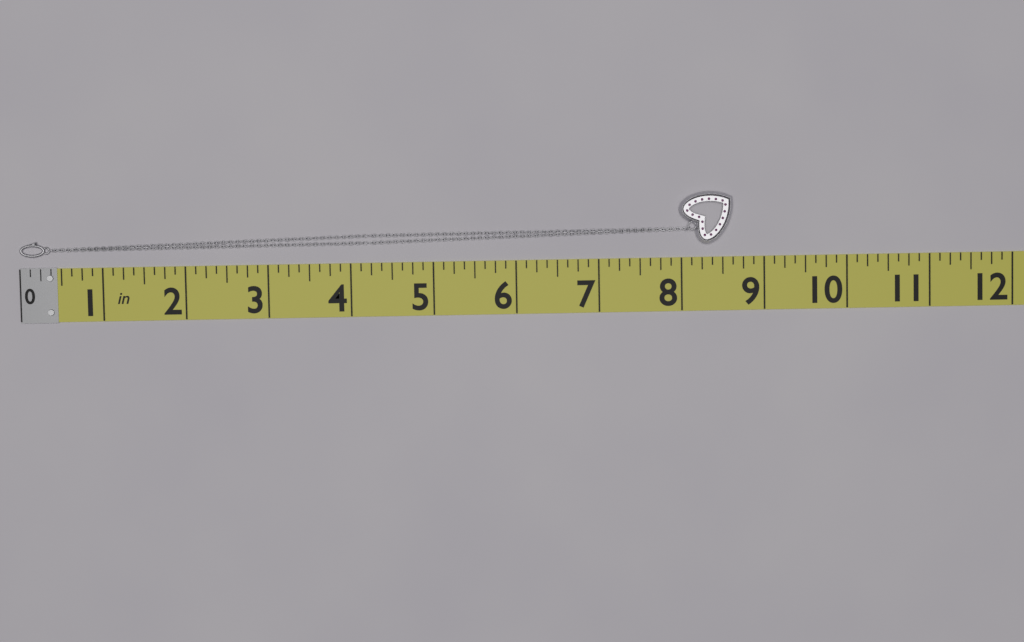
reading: 8.625 in
